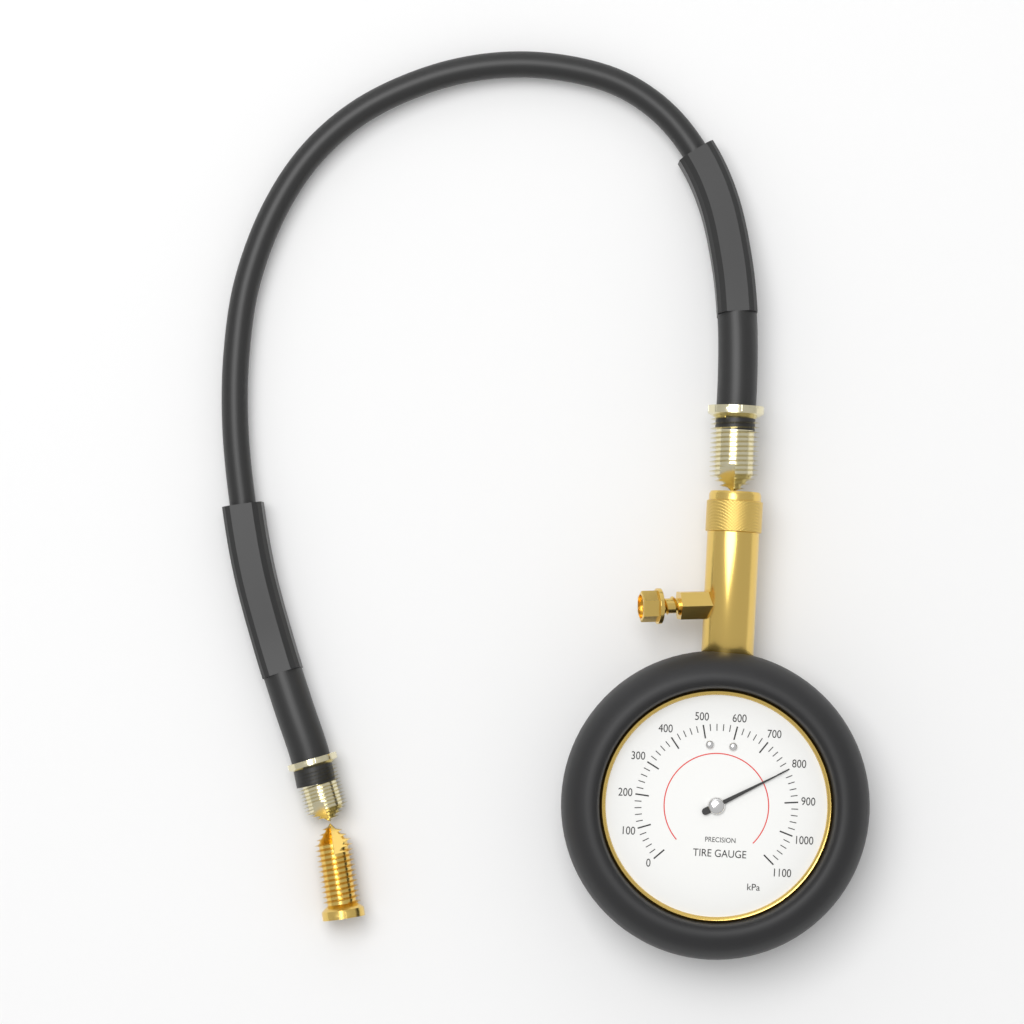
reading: 800 kPa
